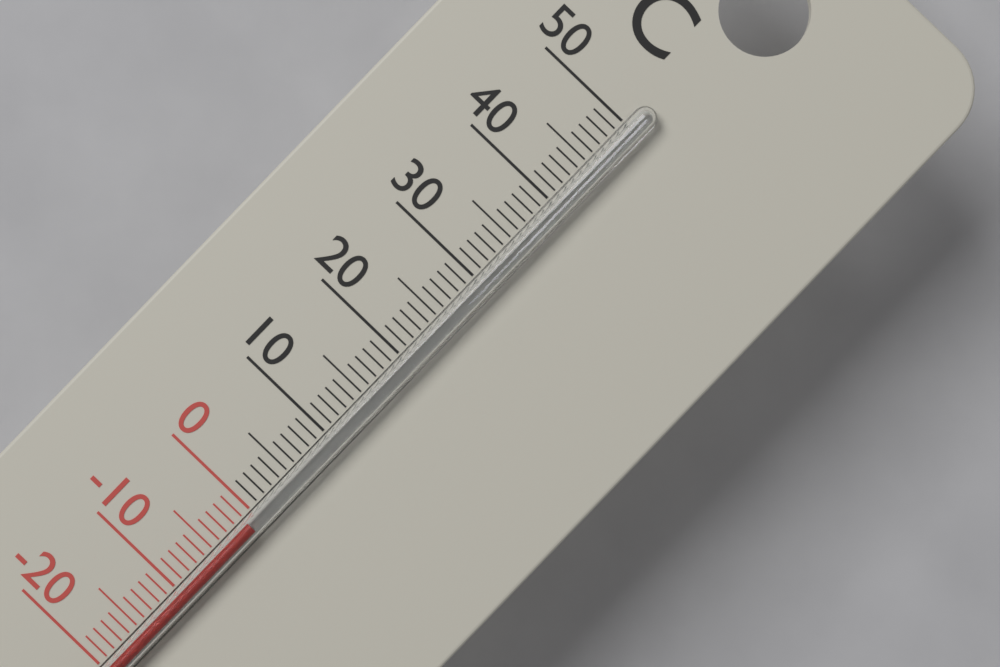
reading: -1 °C
